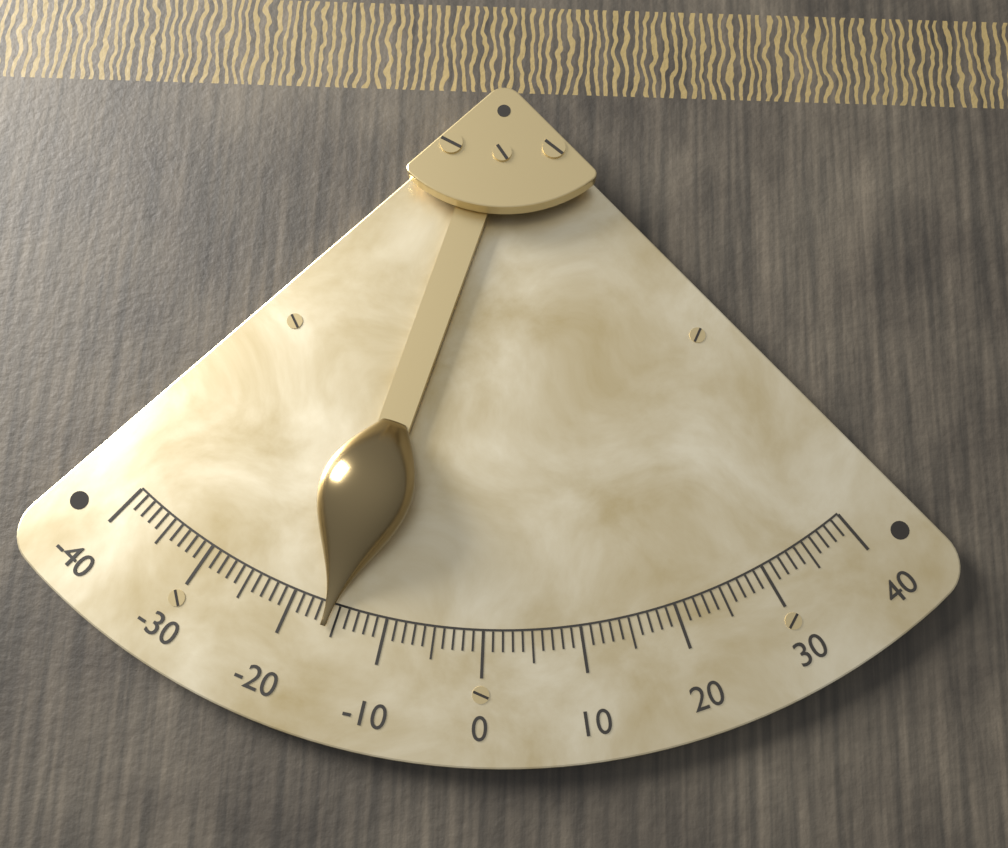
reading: -16 (no unit)
